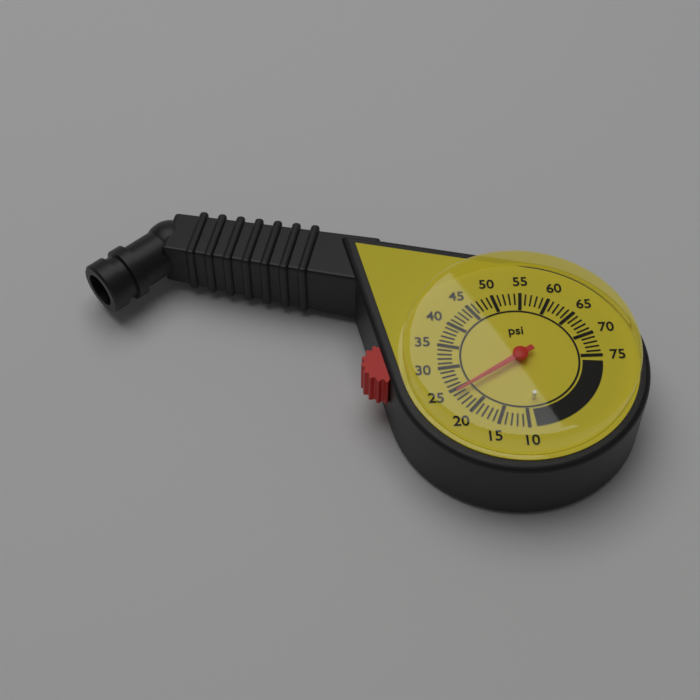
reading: 24 psi
